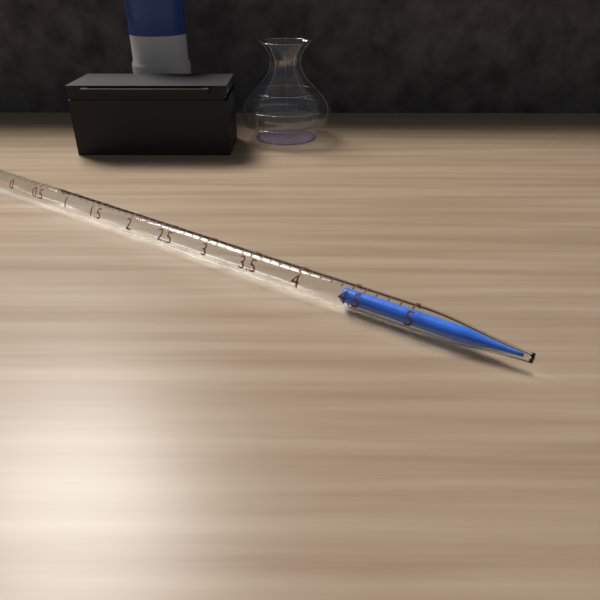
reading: 4.4 ml
